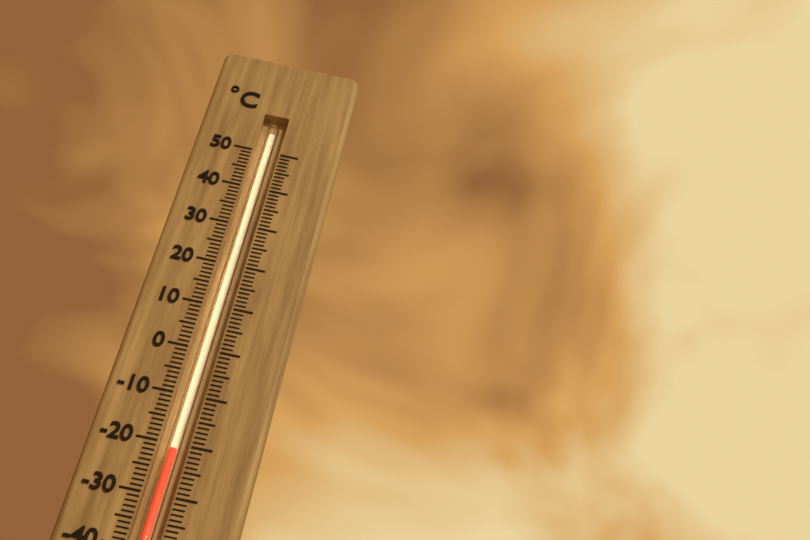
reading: -21 °C
